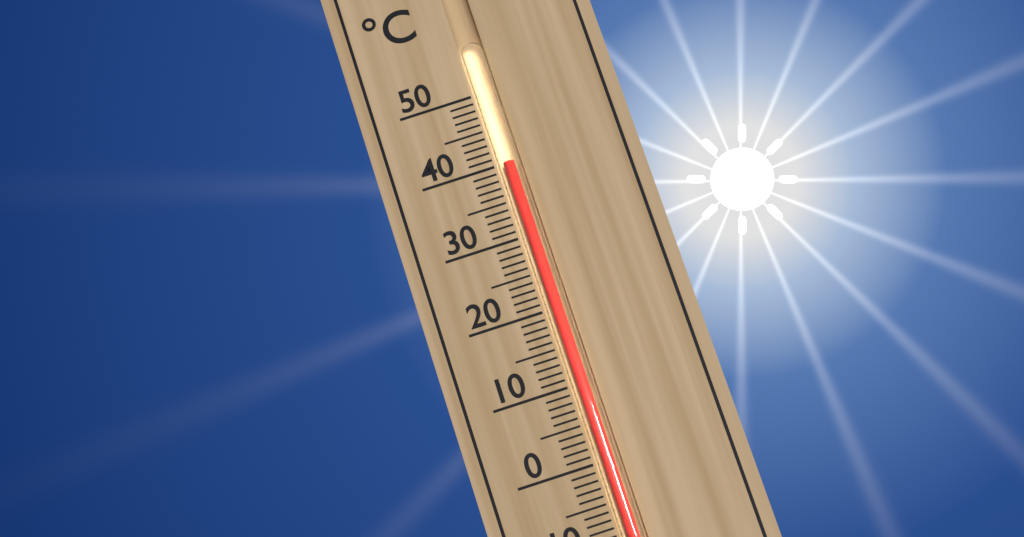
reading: 40 °C
